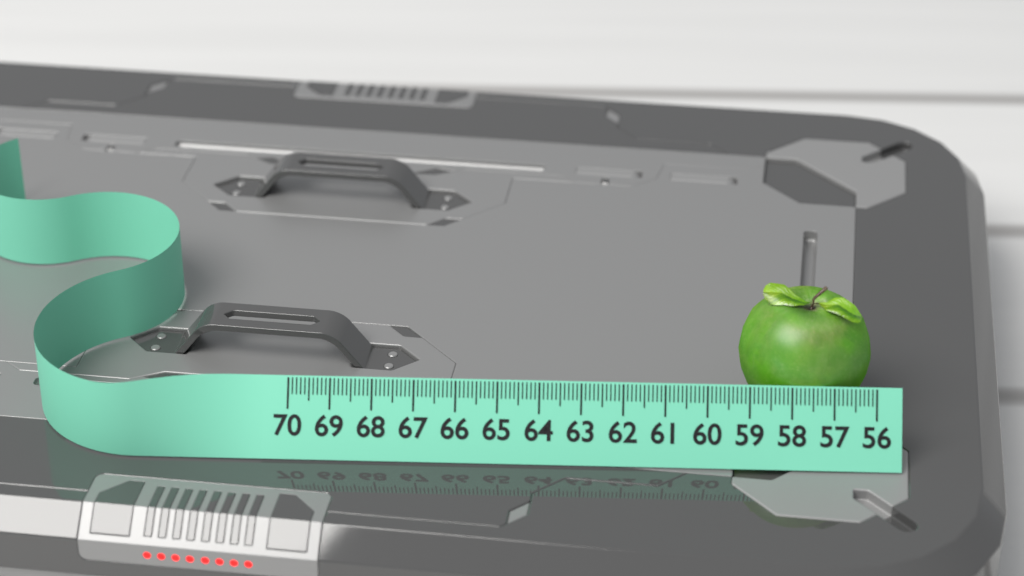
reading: 59.2 (no unit)
